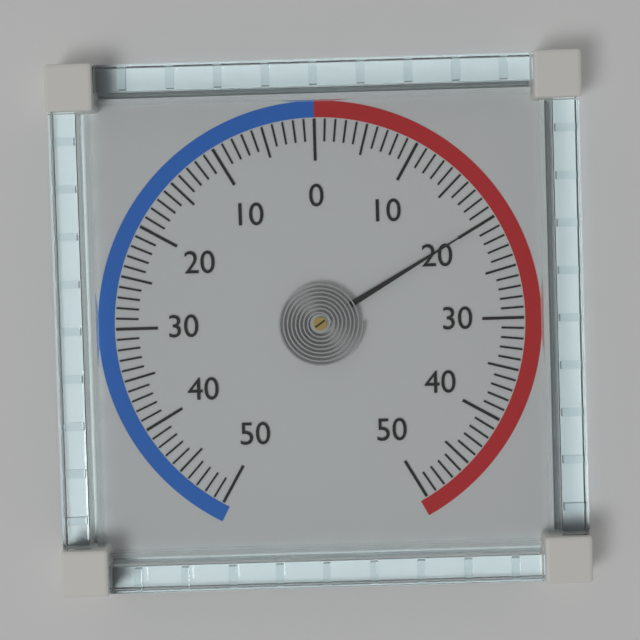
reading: 20 (no unit)
